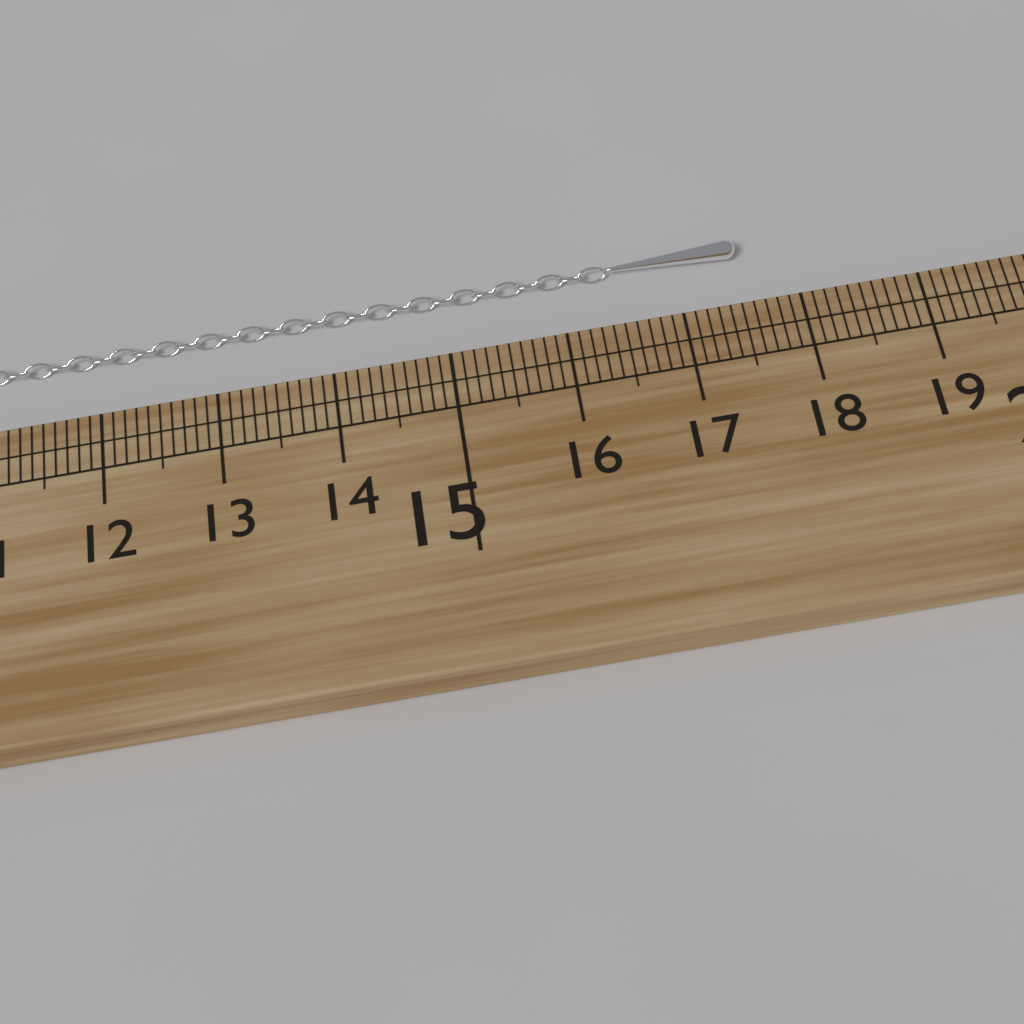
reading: 17.6 cm
